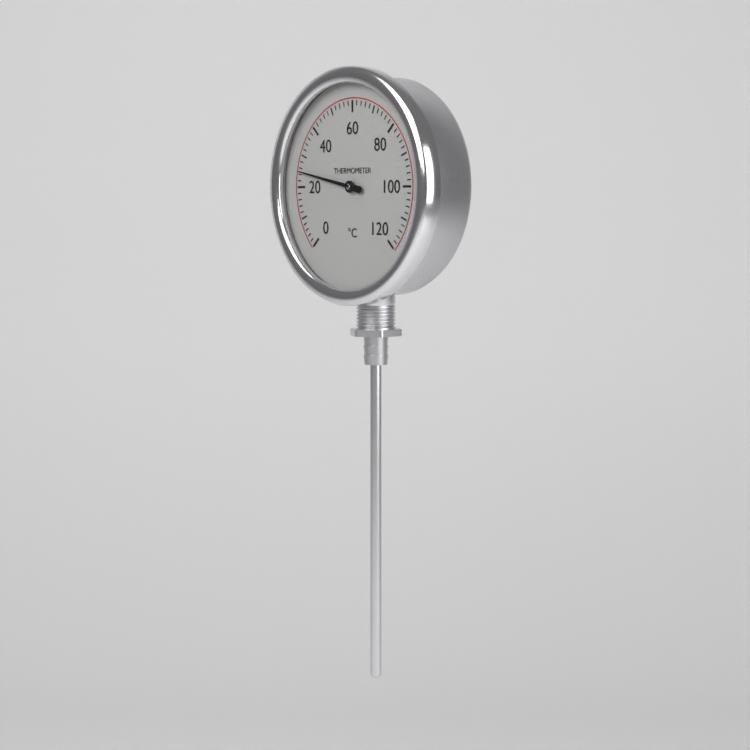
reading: 25 °C
